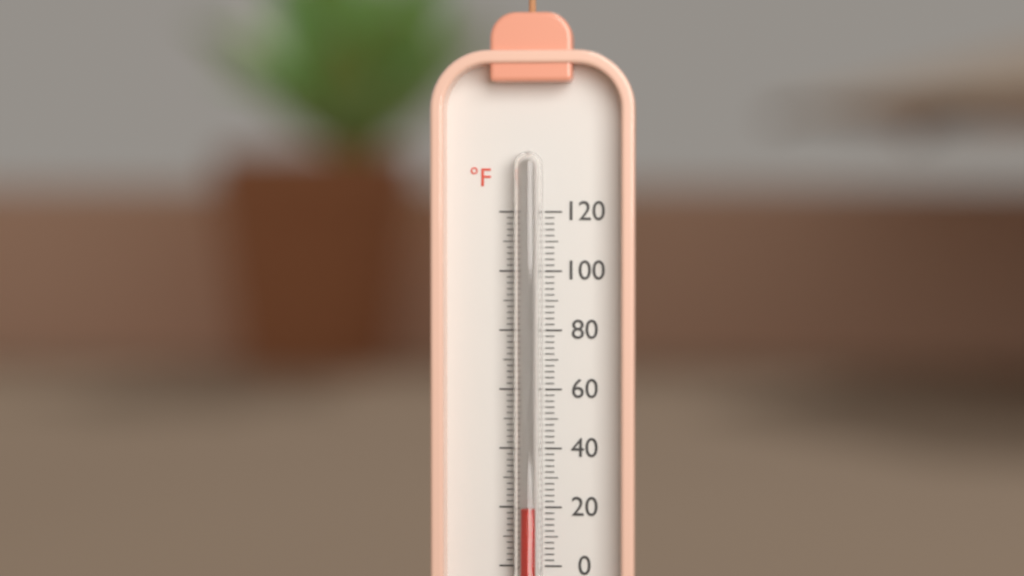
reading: 20 °F
